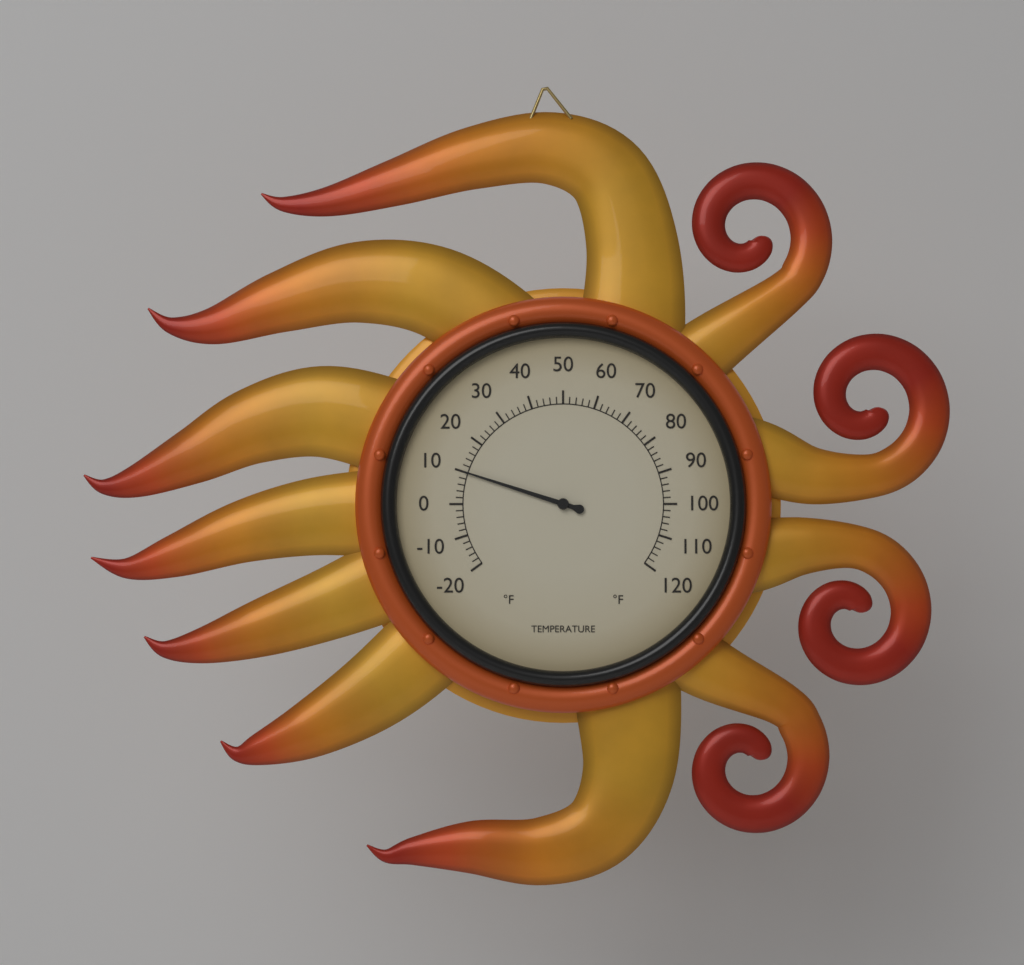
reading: 10 °F
